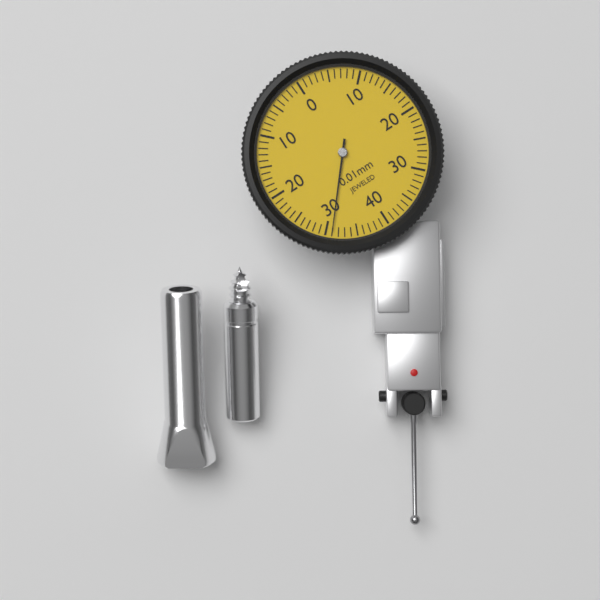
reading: 0.31 mm
